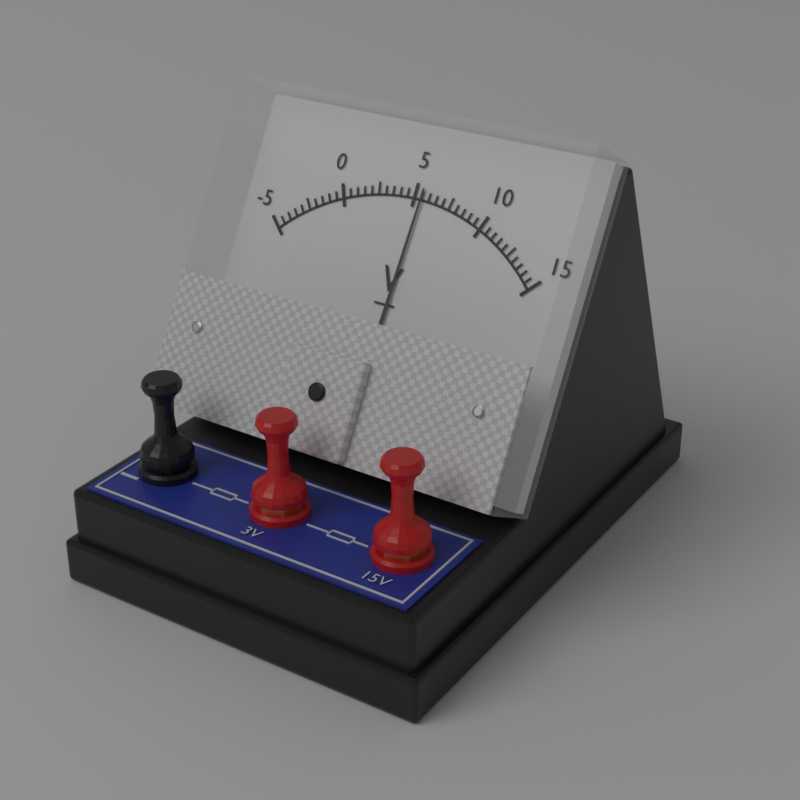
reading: 5.5 V
